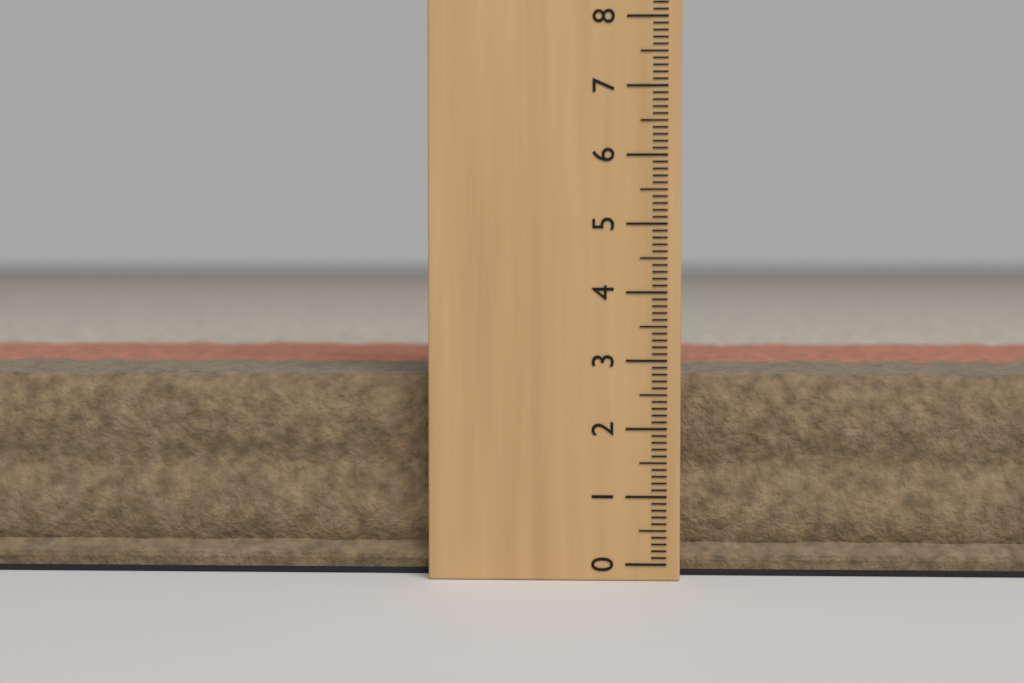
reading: 2.8 (no unit)
